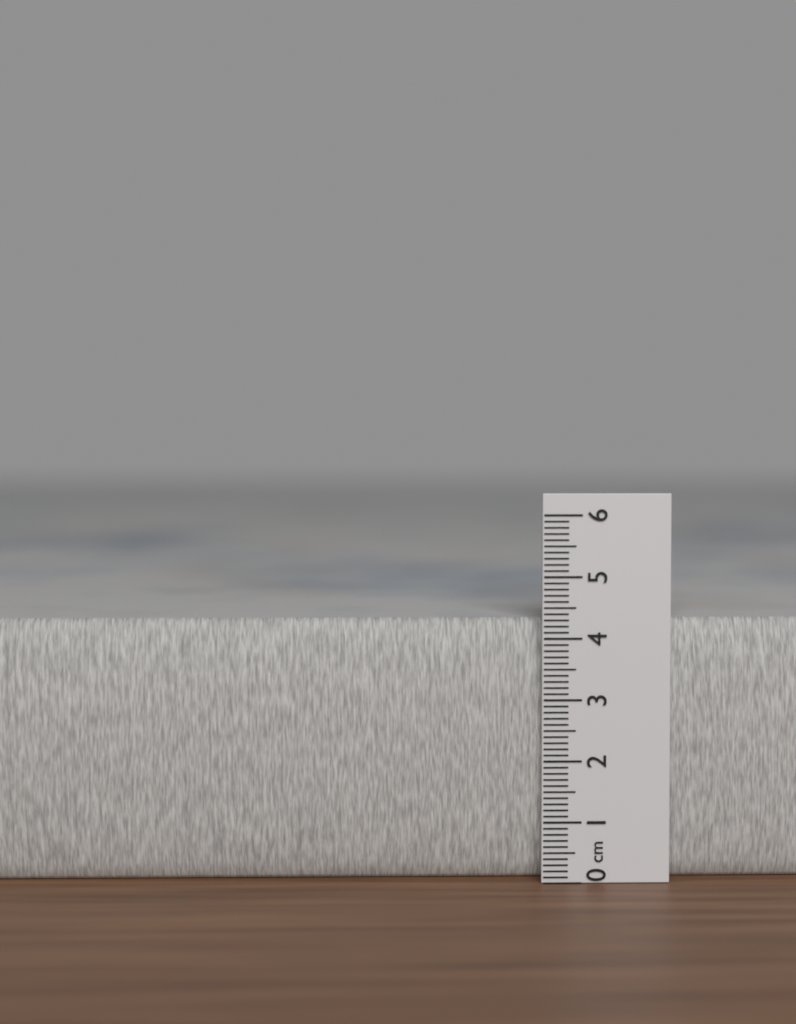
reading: 4.3 cm
